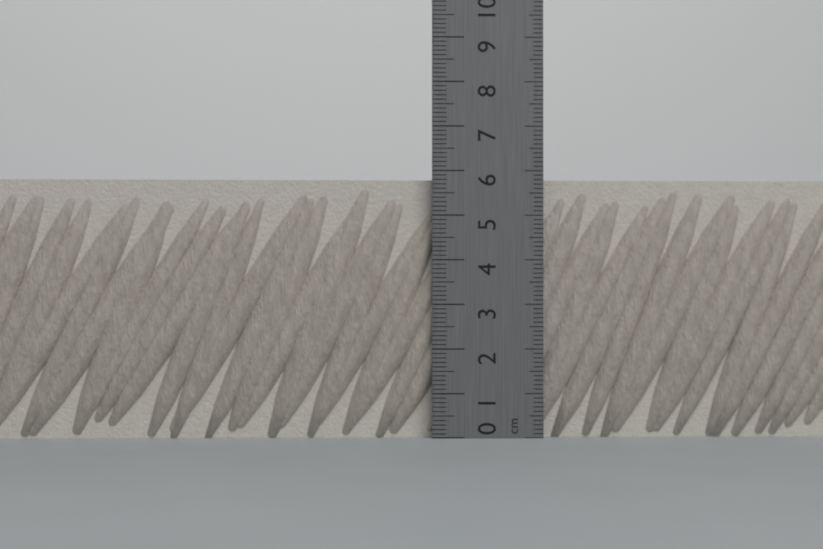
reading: 5.8 cm
